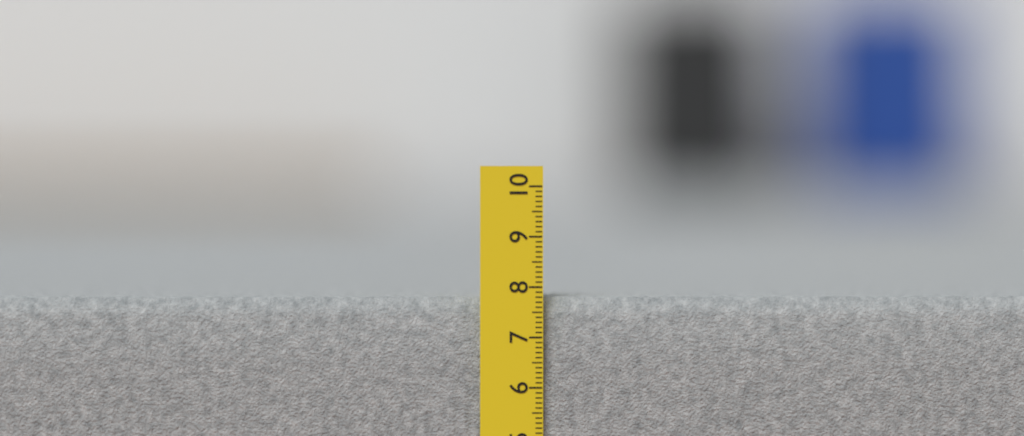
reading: 7.8 cm
